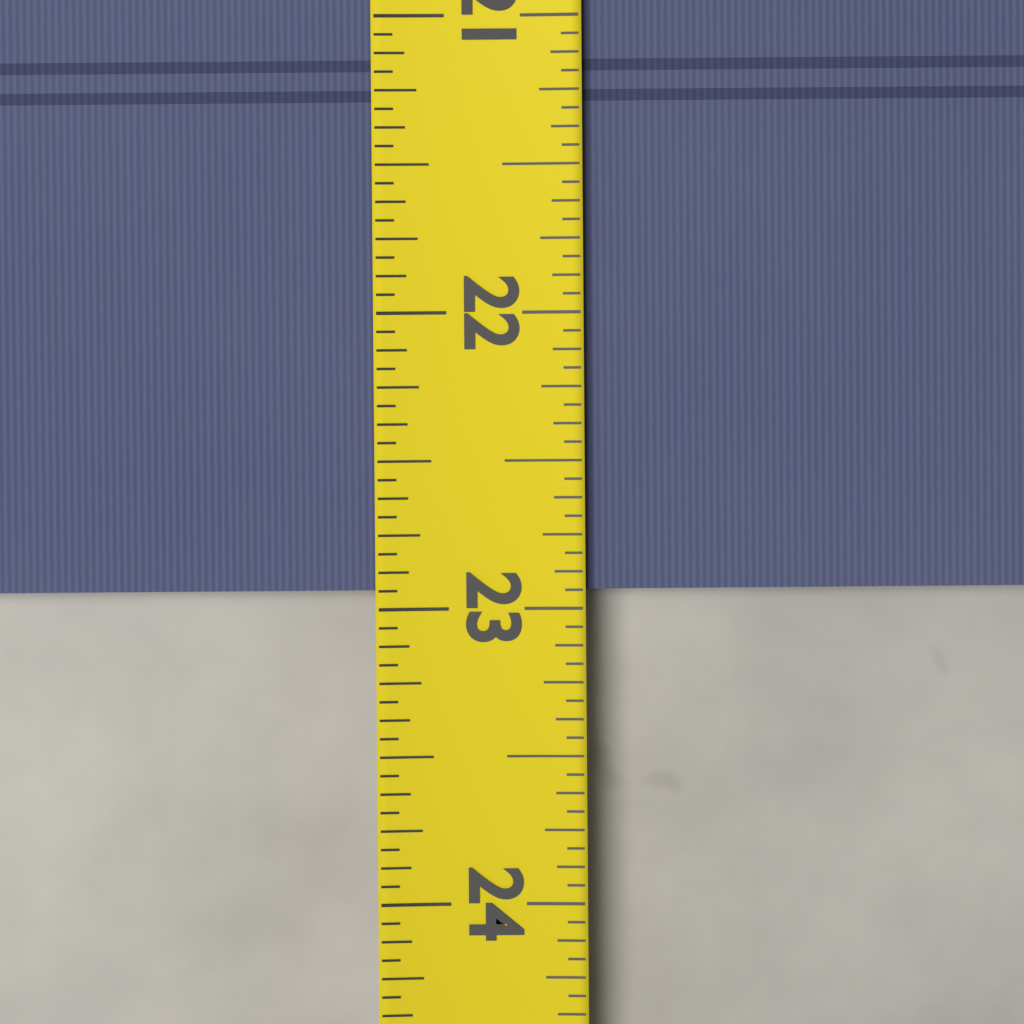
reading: 22.9375 (no unit)
